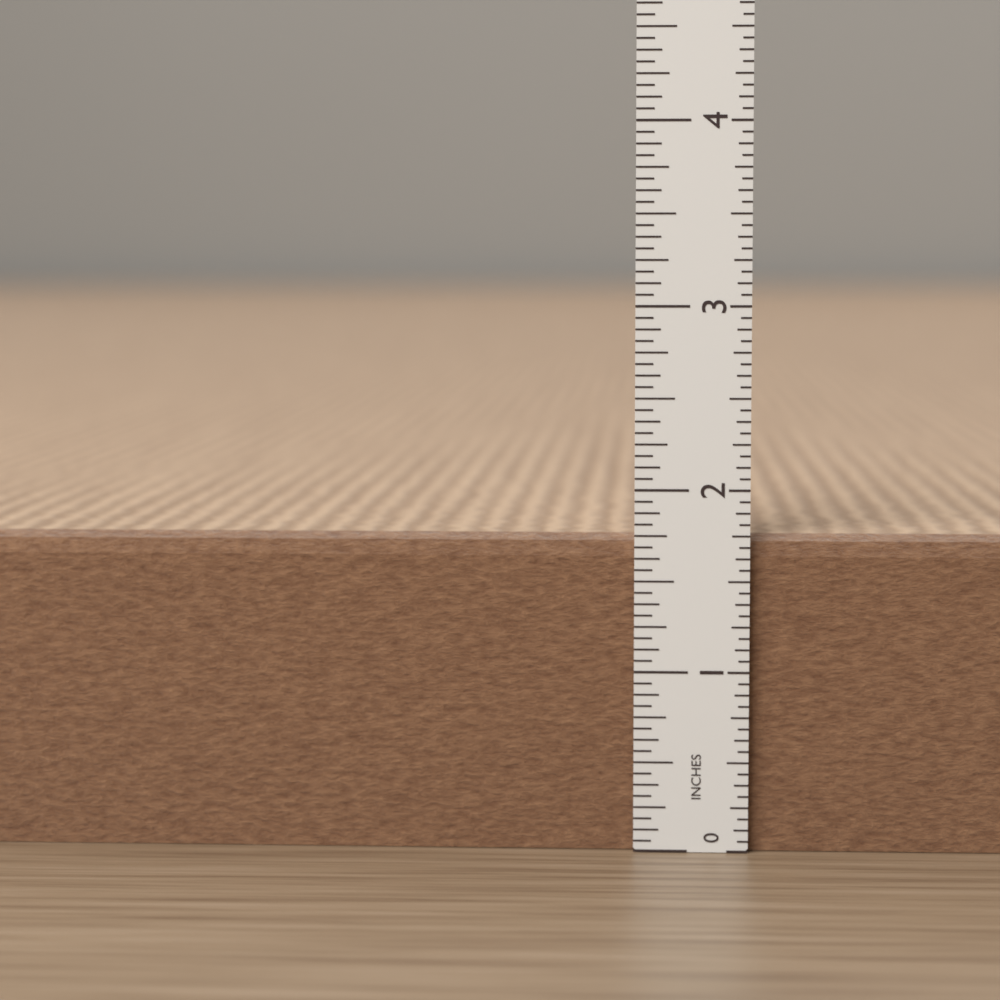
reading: 1.7500 in
